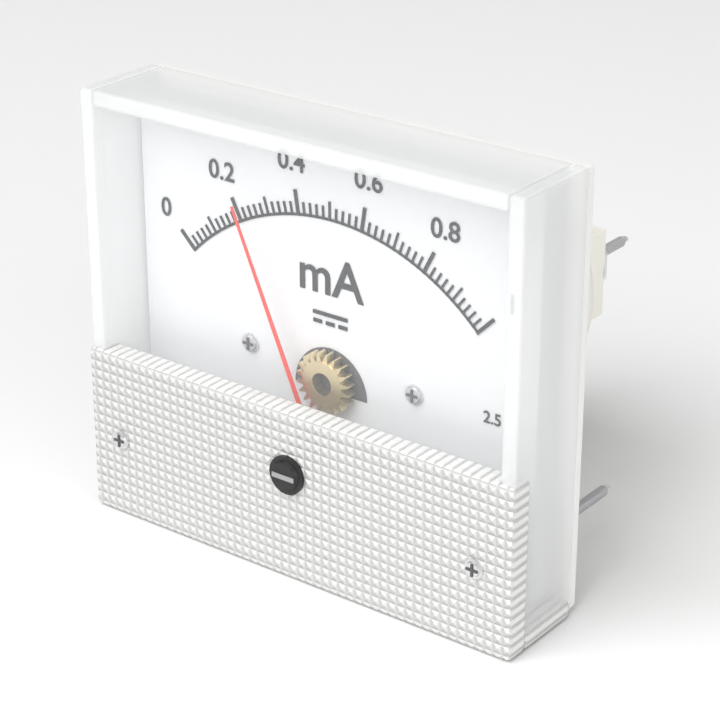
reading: 0.24 mA
